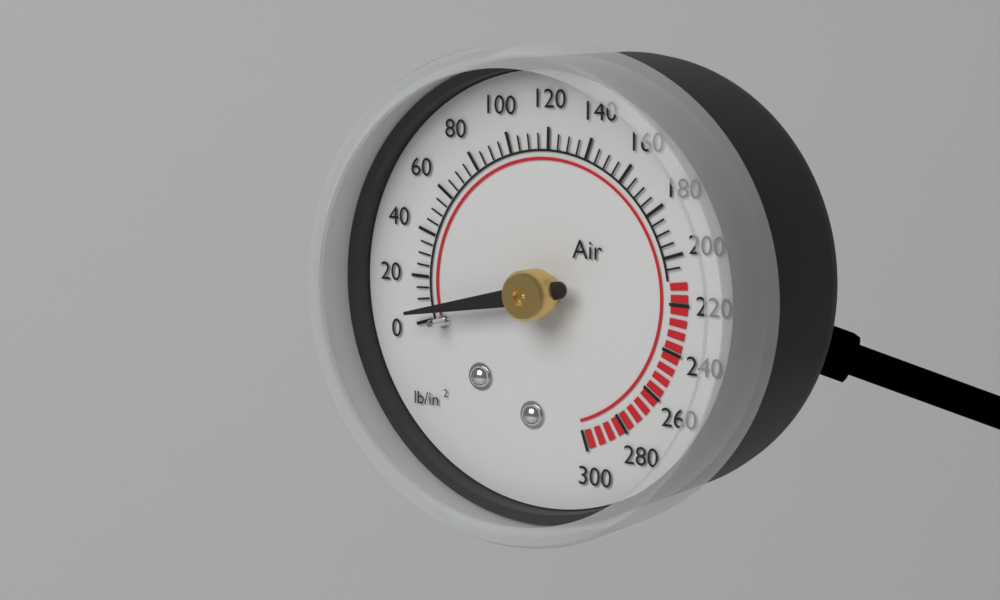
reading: 5 psi
